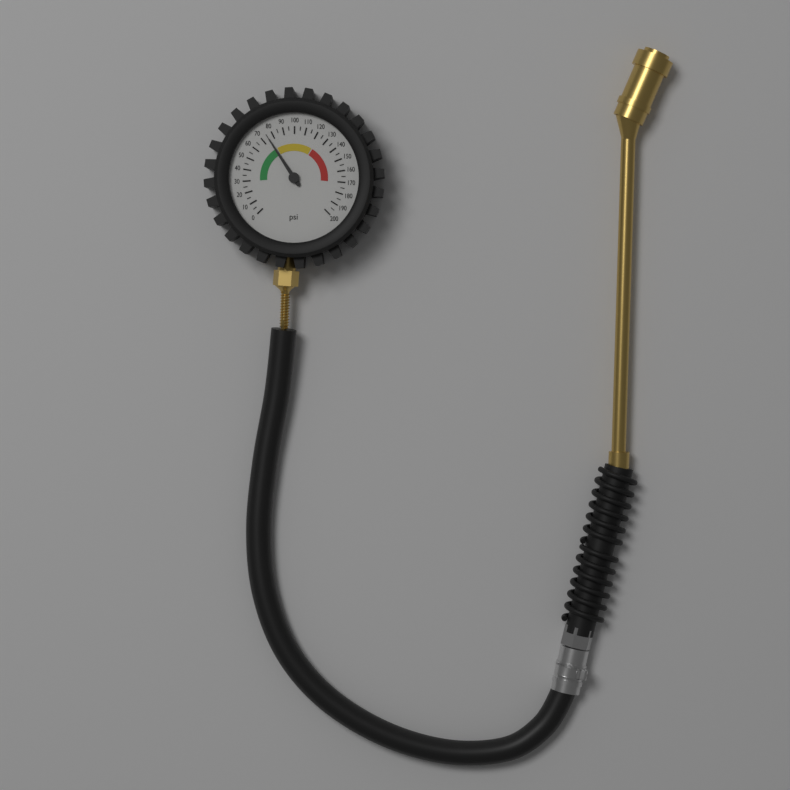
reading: 75 psi
